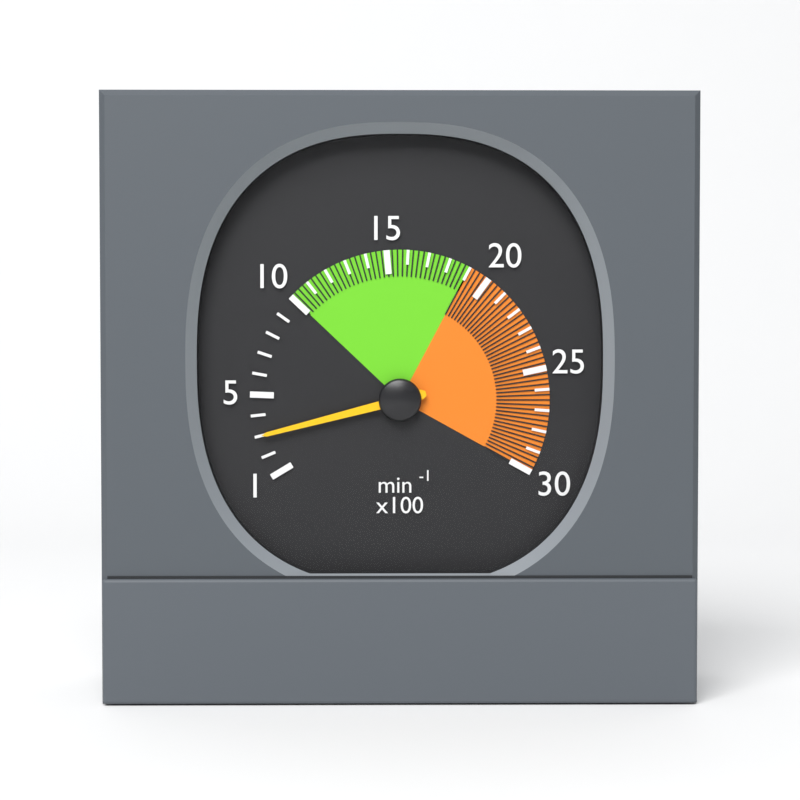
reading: 300 min⁻¹
